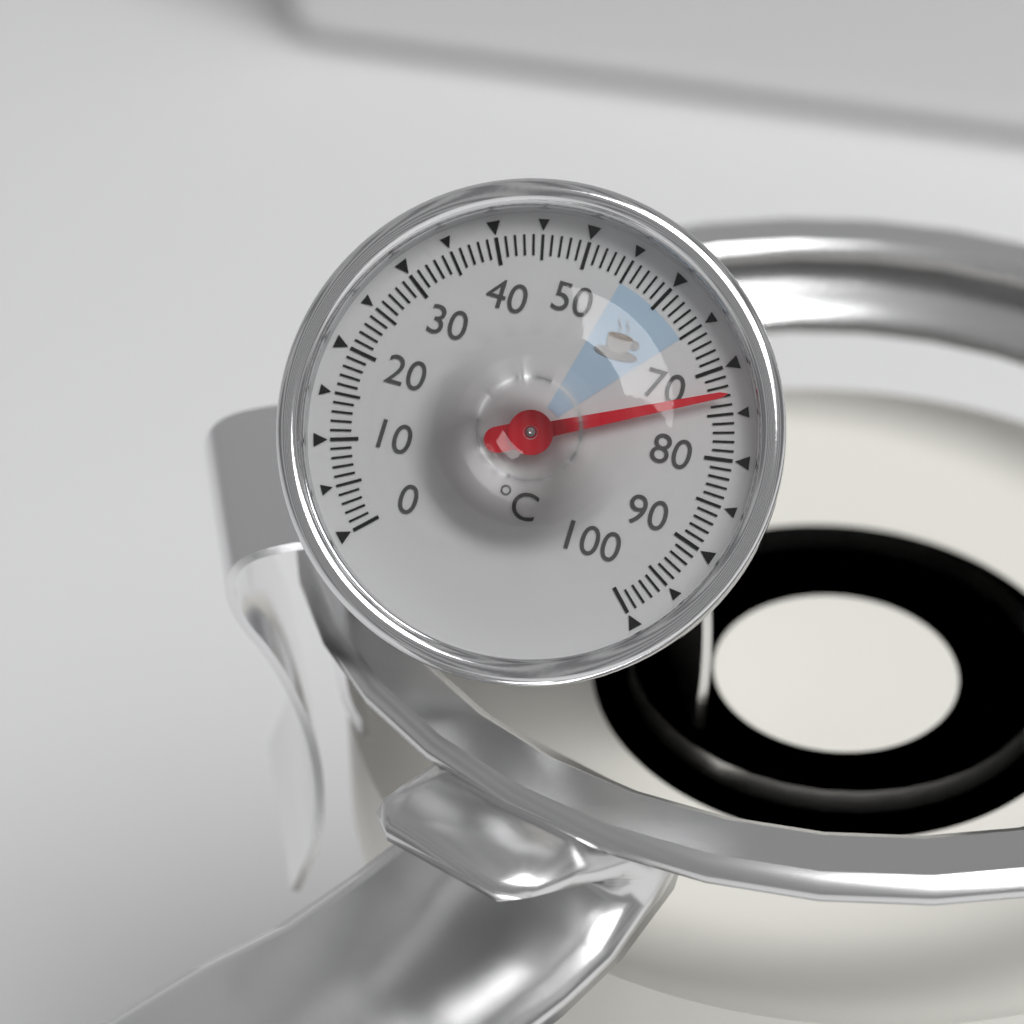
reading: 73 °C
